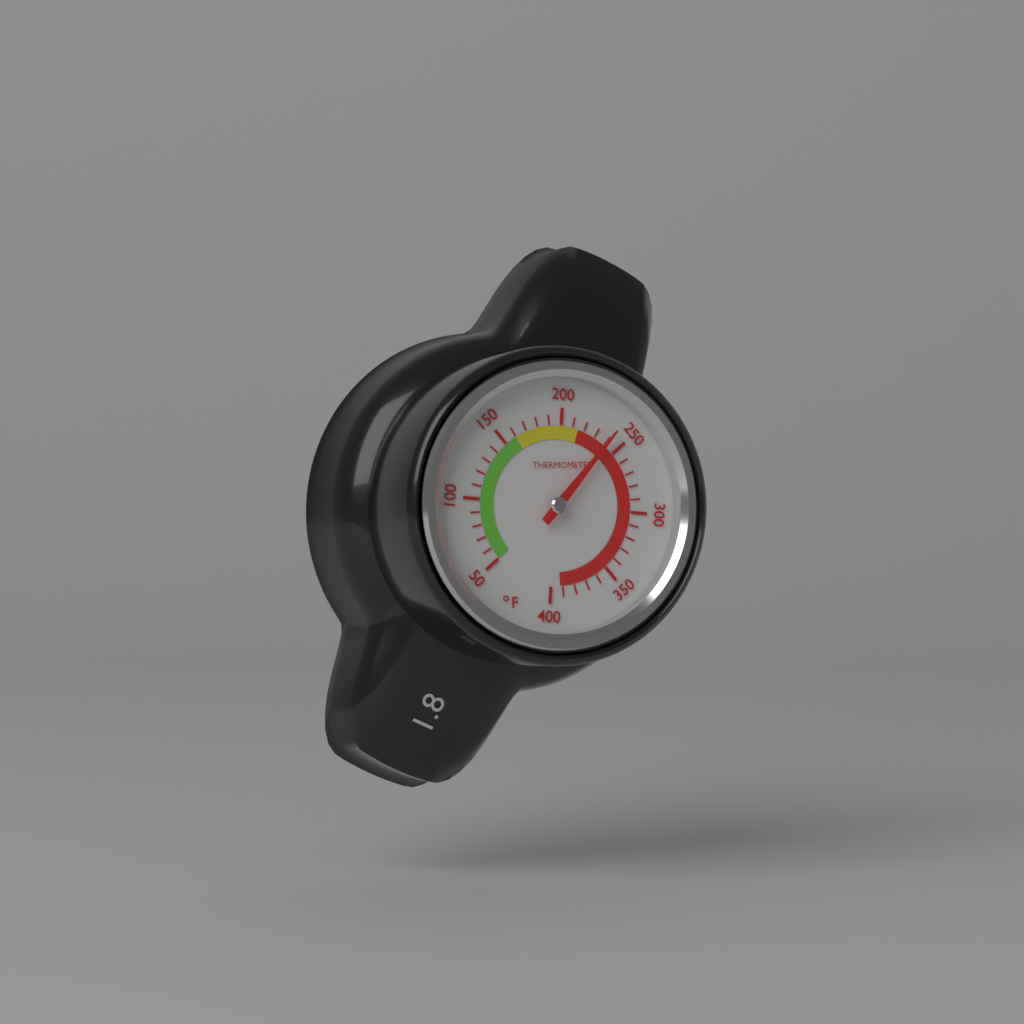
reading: 240 °F
